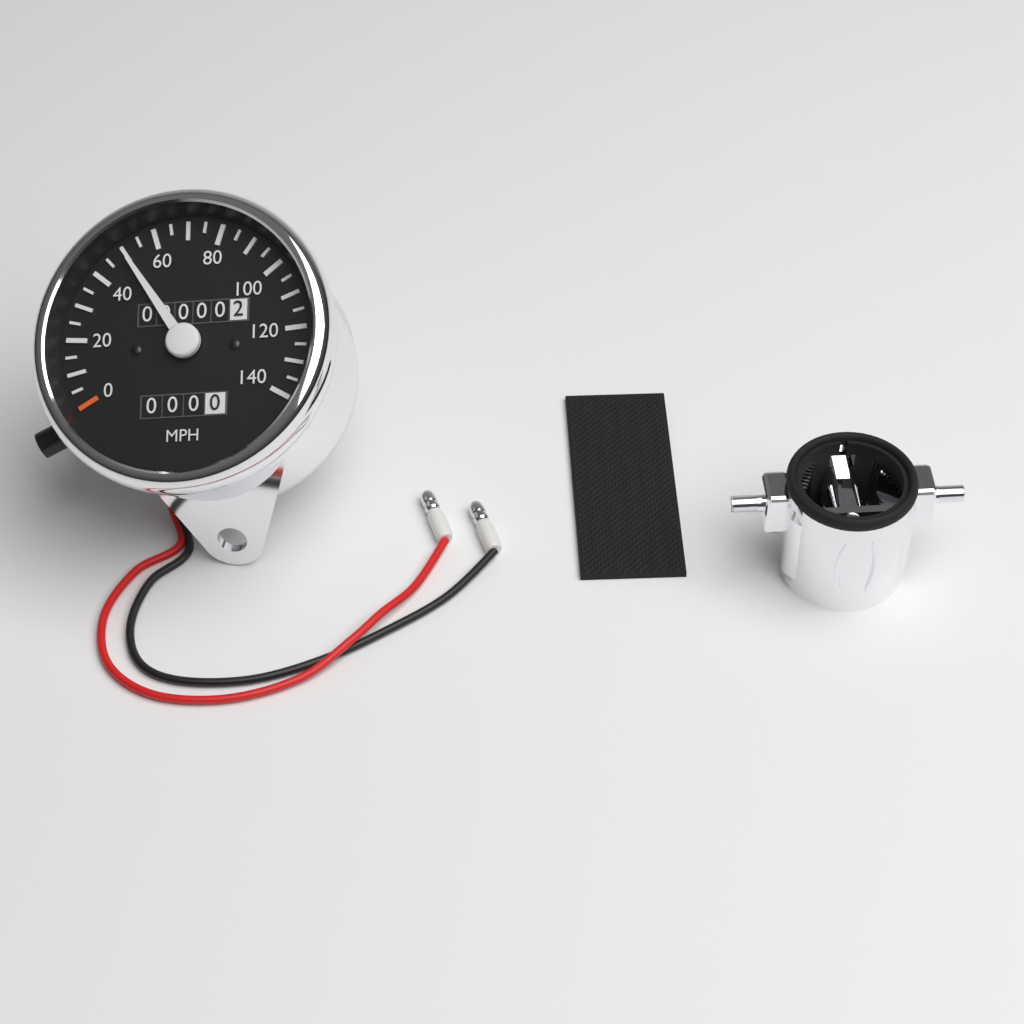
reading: 50 MPH
